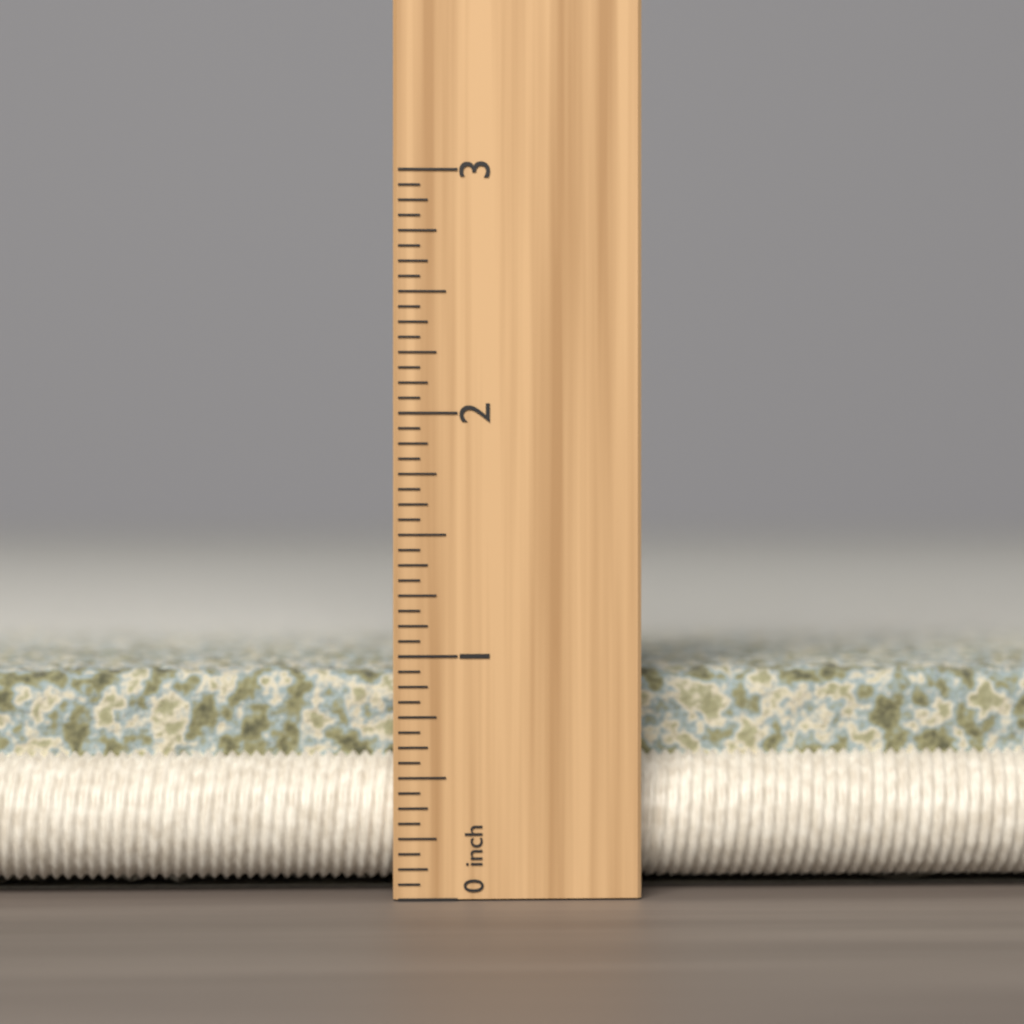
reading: 0.9375 inch
